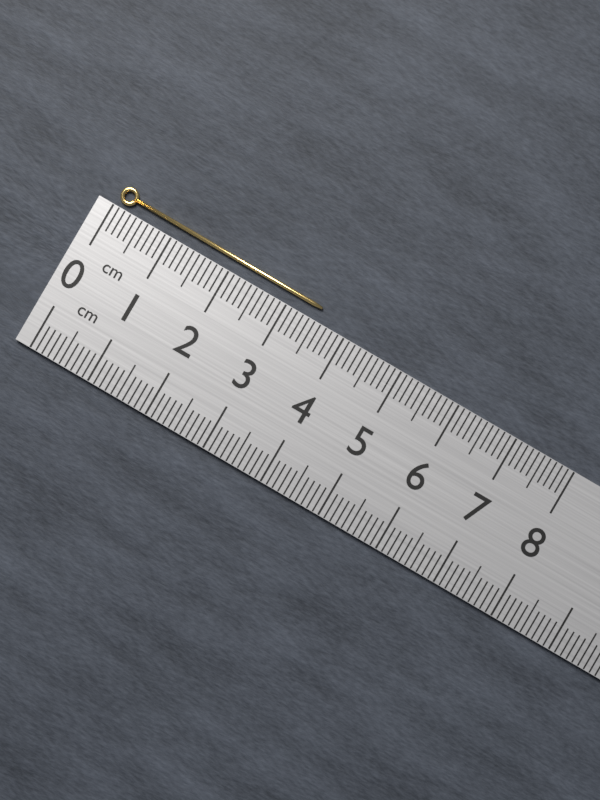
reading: 3.5 cm
